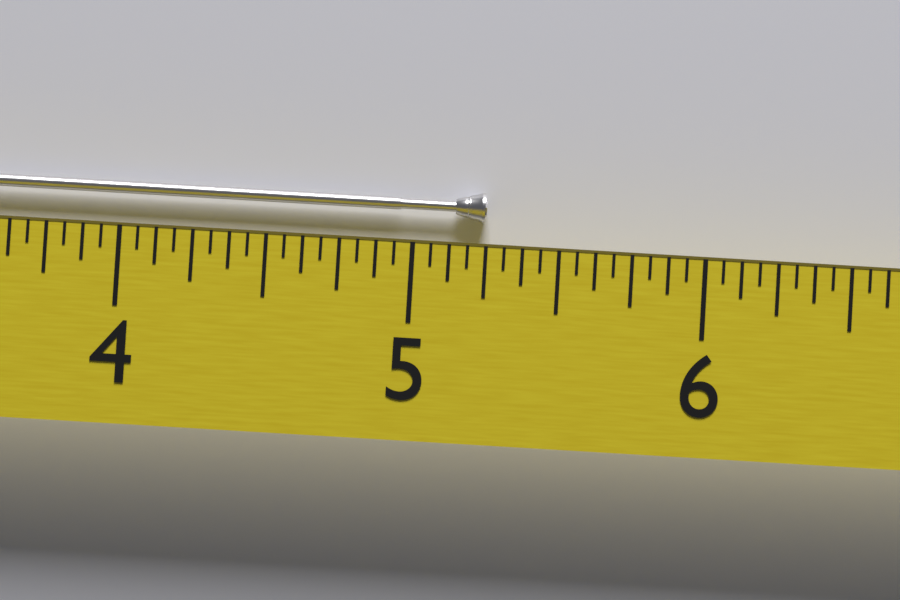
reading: 5.2500 (no unit)
